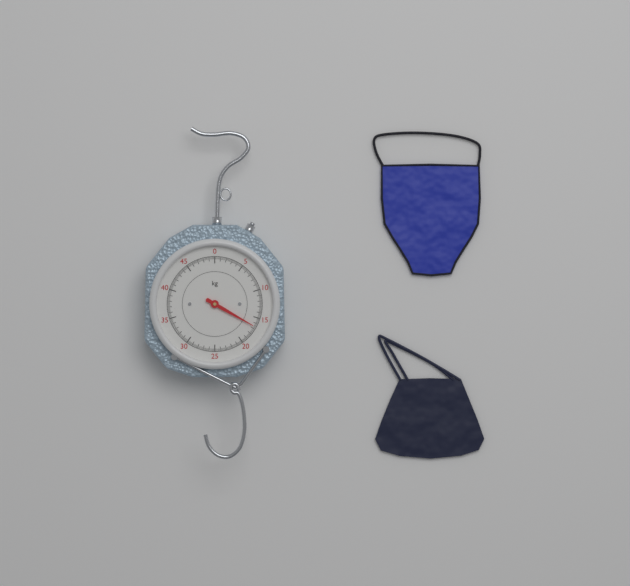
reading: 16.6 kg
